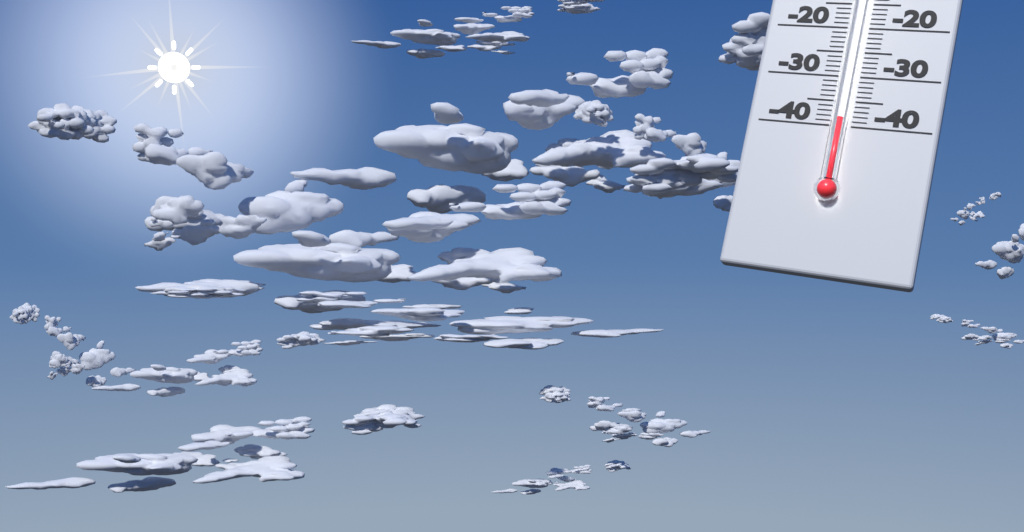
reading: -39 (no unit)
